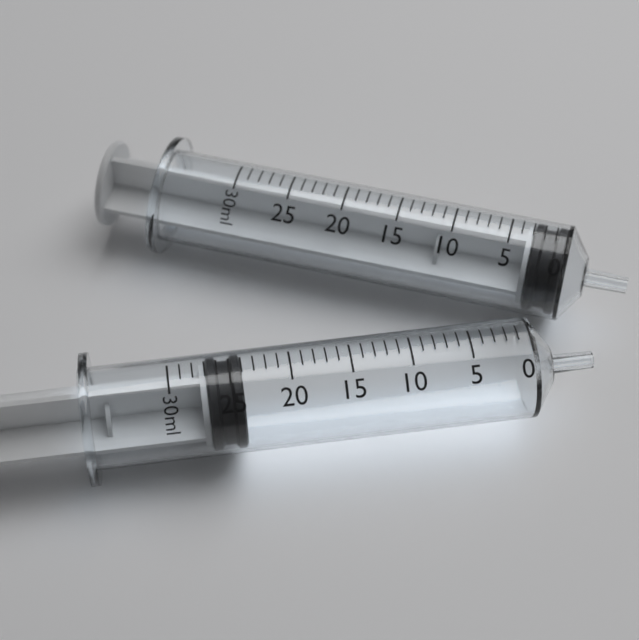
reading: 24 ml
